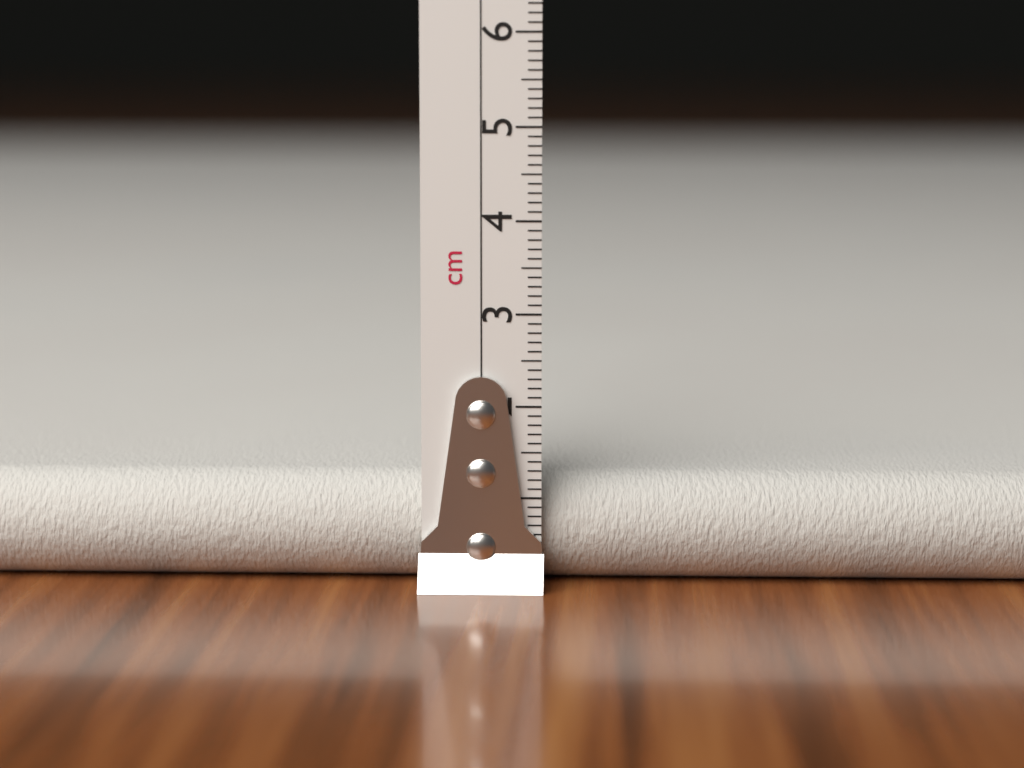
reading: 1.2 cm
